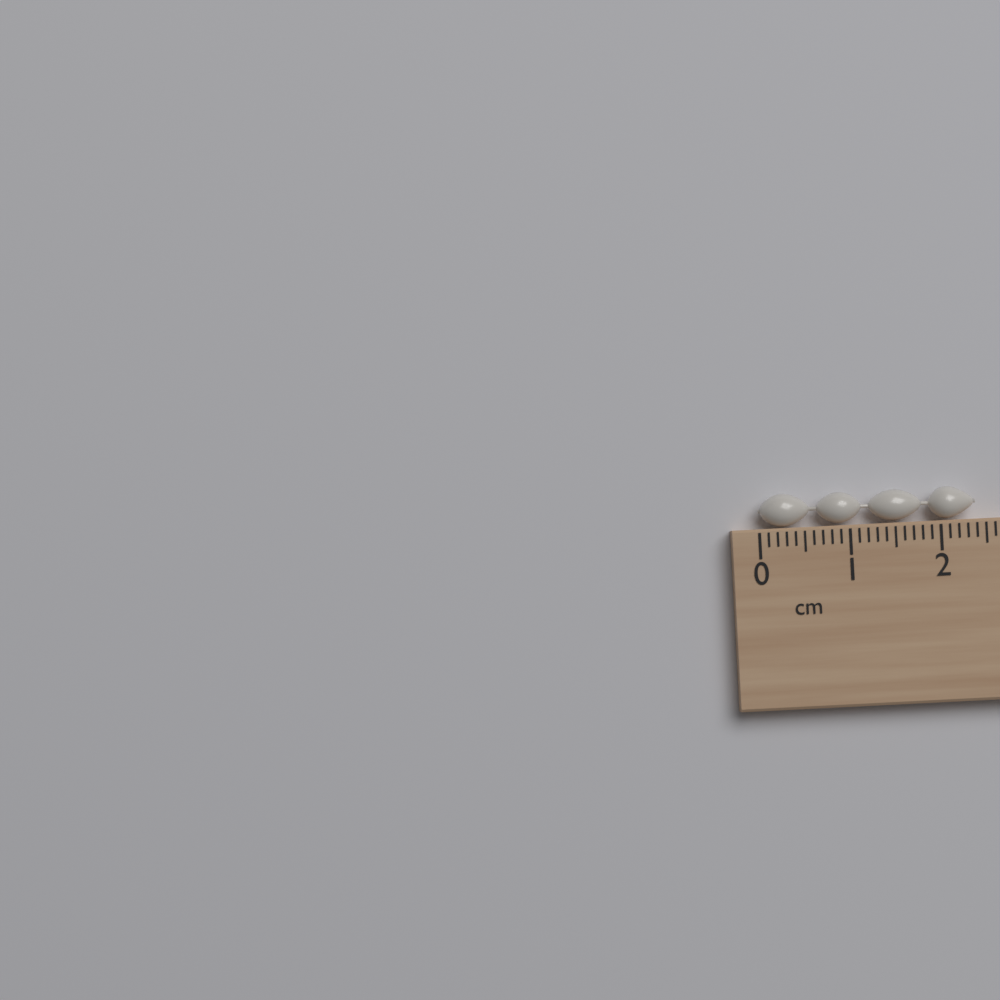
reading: 2.4 cm
